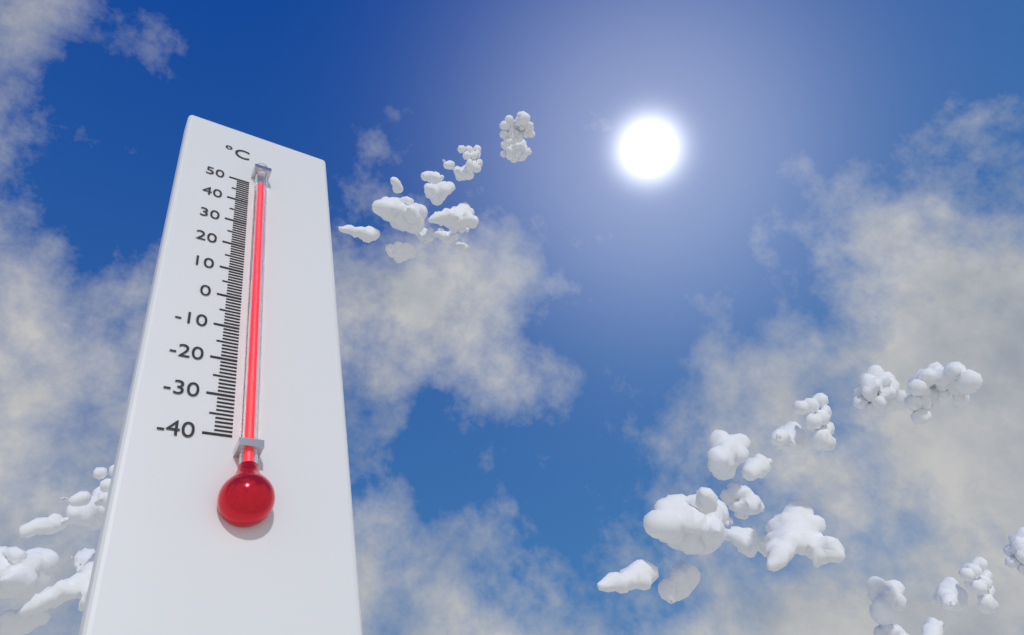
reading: 47 °C
